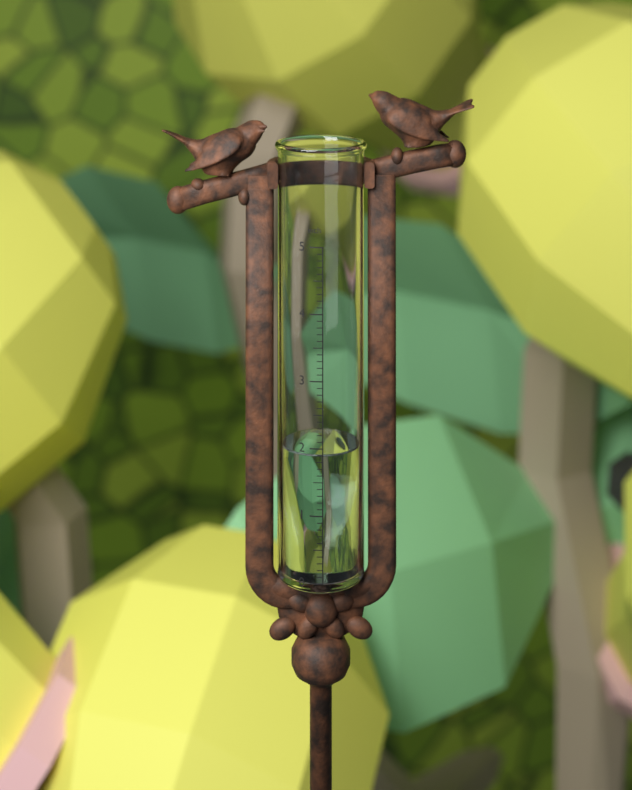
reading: 1.9 in
